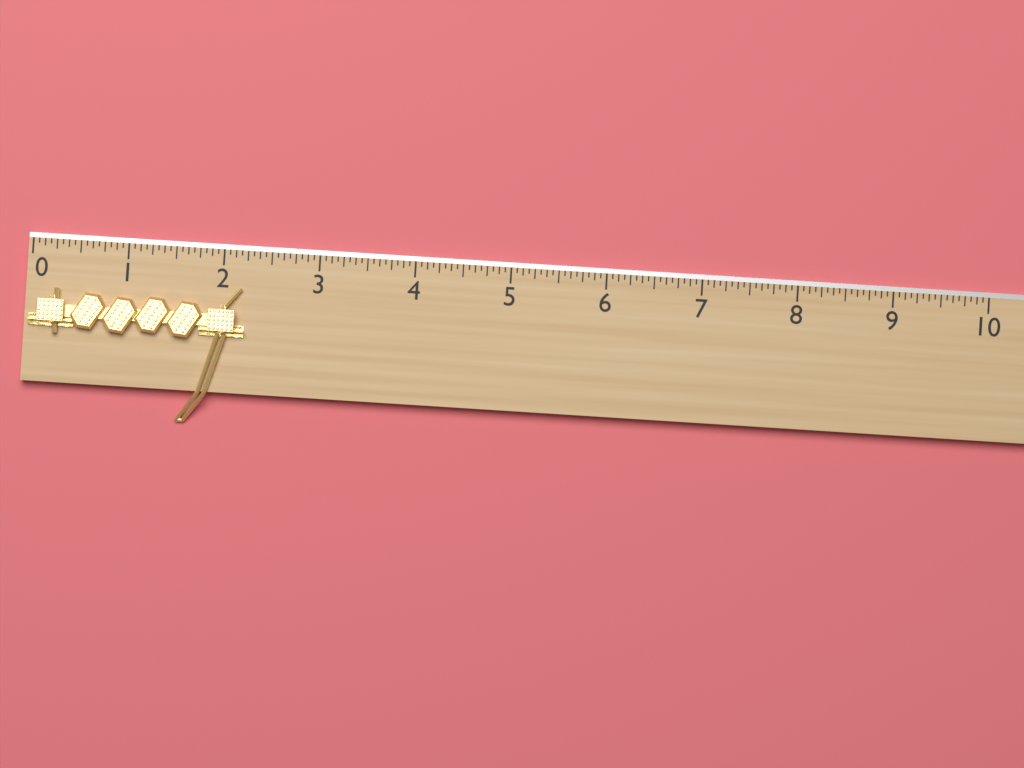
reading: 2.2500 (no unit)
